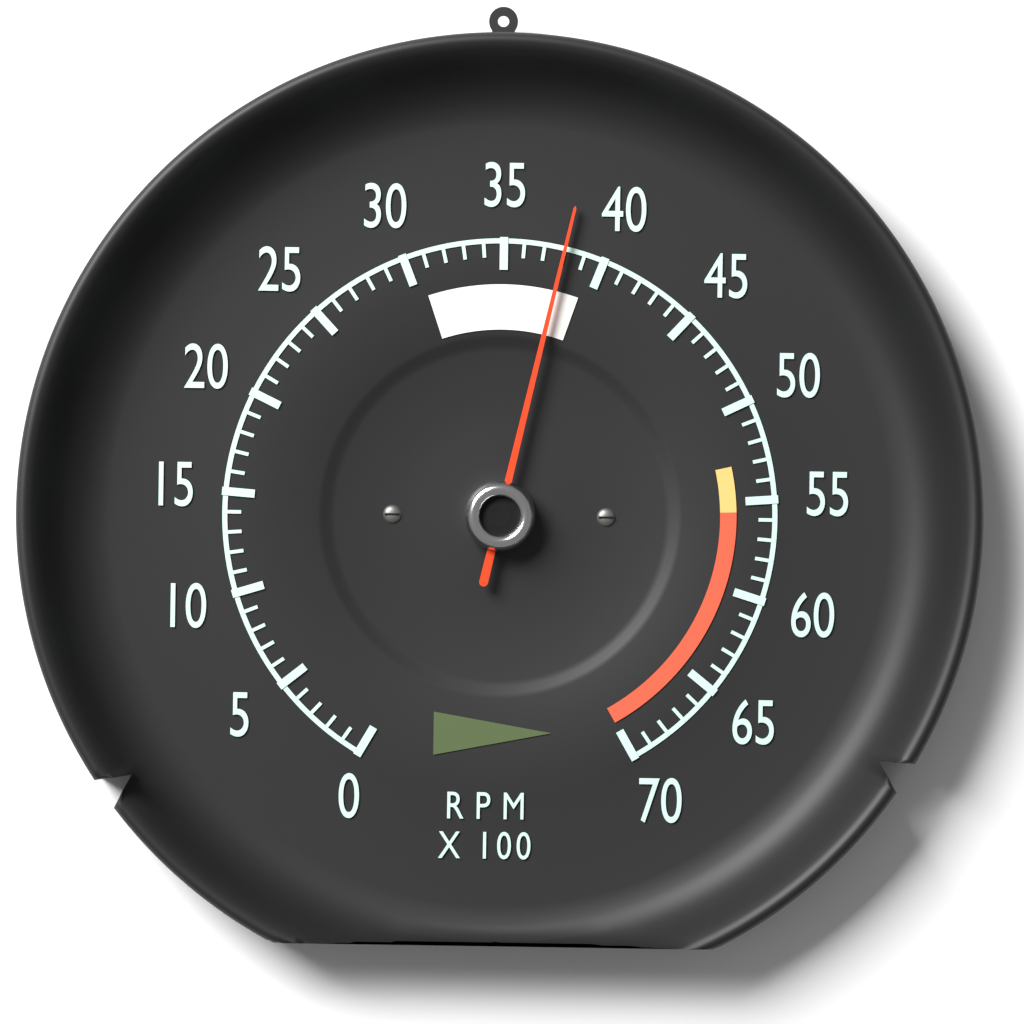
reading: 3800 RPM
